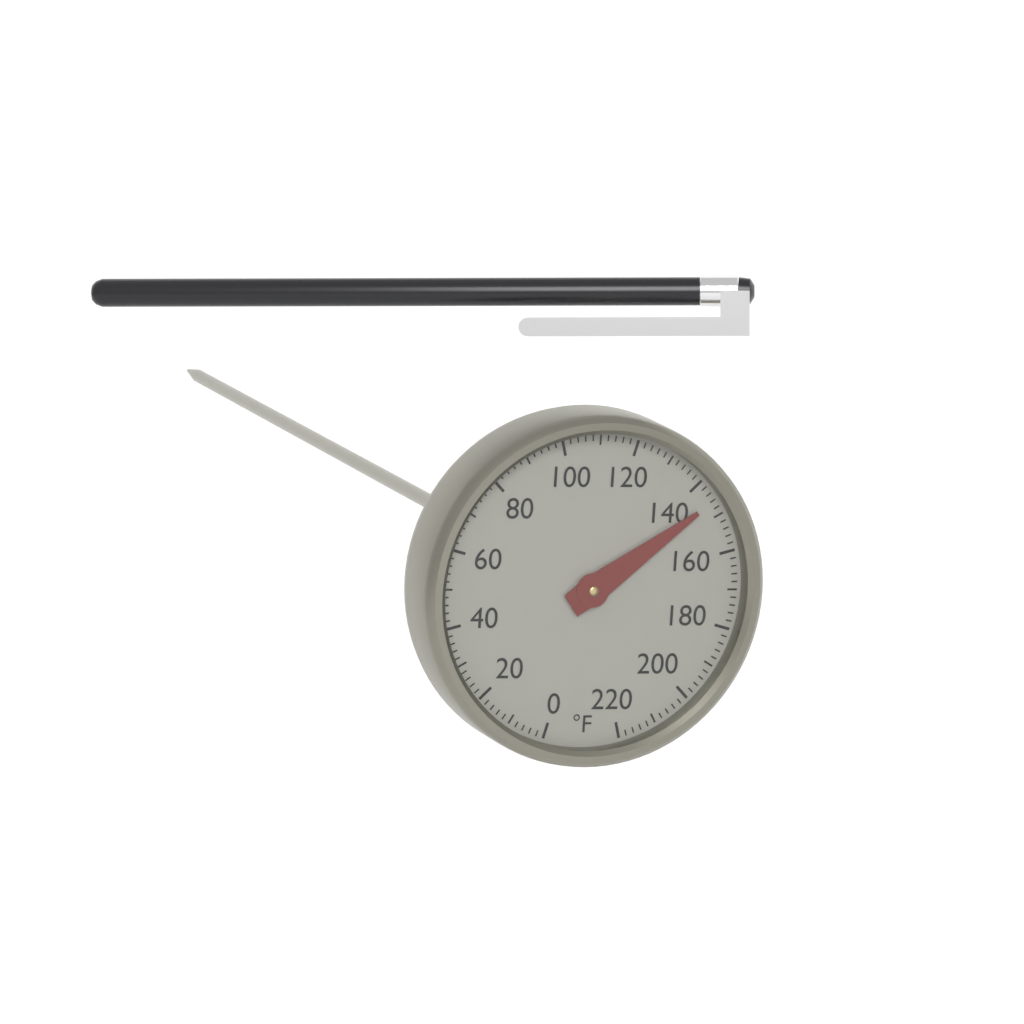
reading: 146 °F
